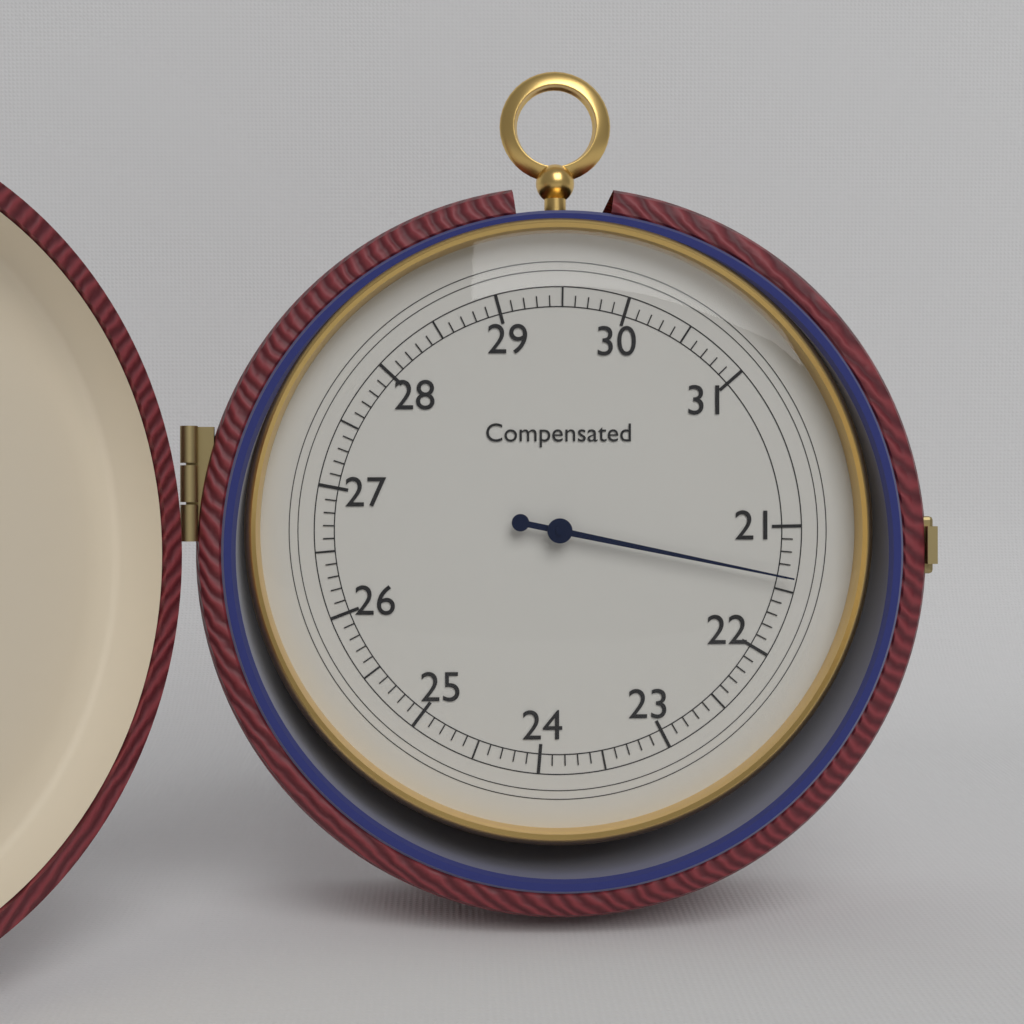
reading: 21.4 (no unit)
